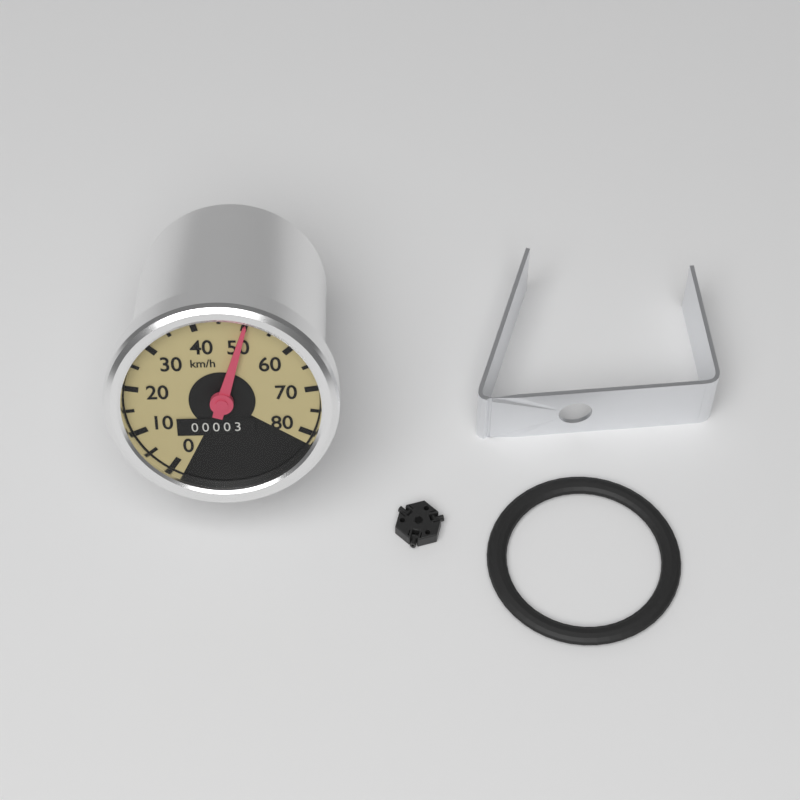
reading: 50 km/h
